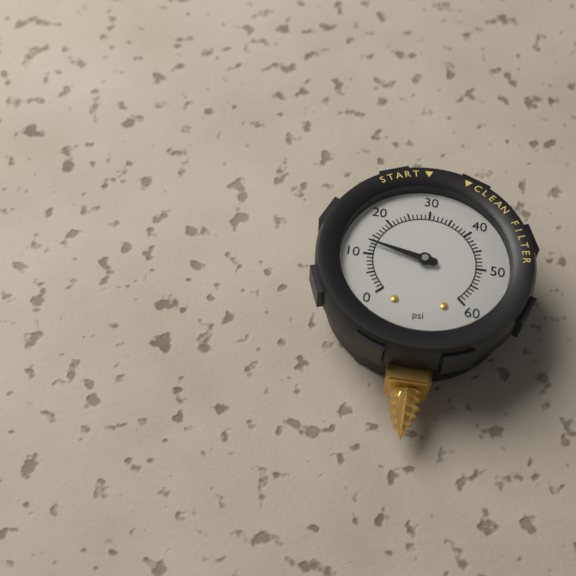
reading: 13 psi
